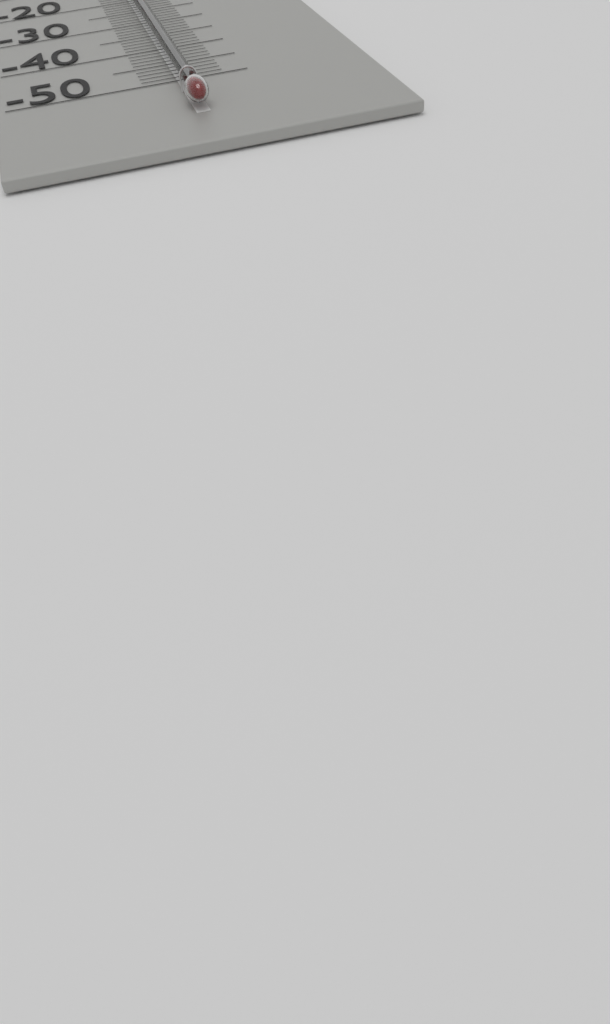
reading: -49 °C
